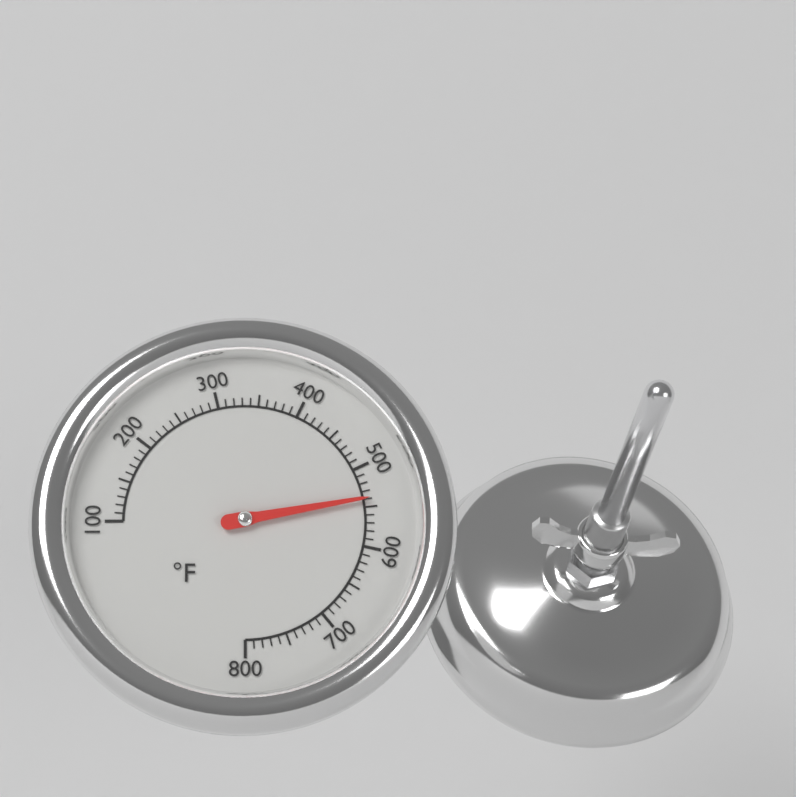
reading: 540 °F
